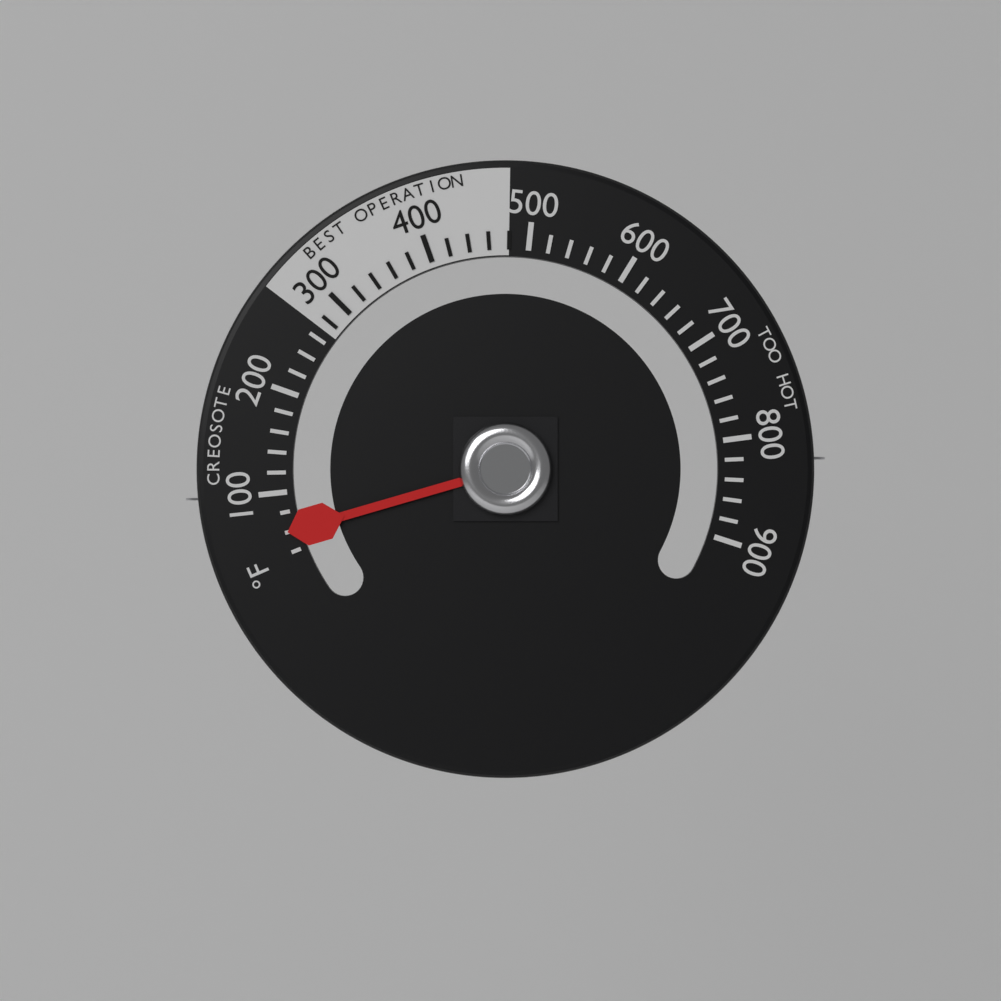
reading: 60 °F
